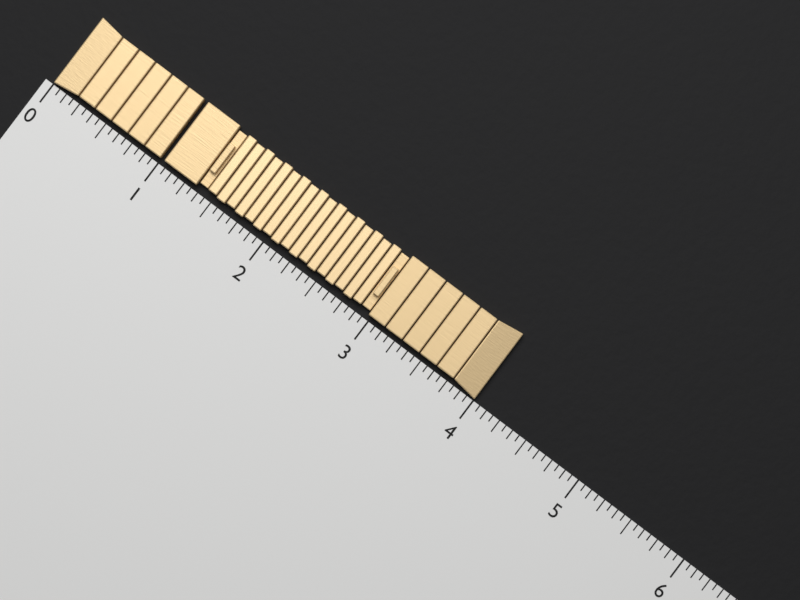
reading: 4.0000 (no unit)
